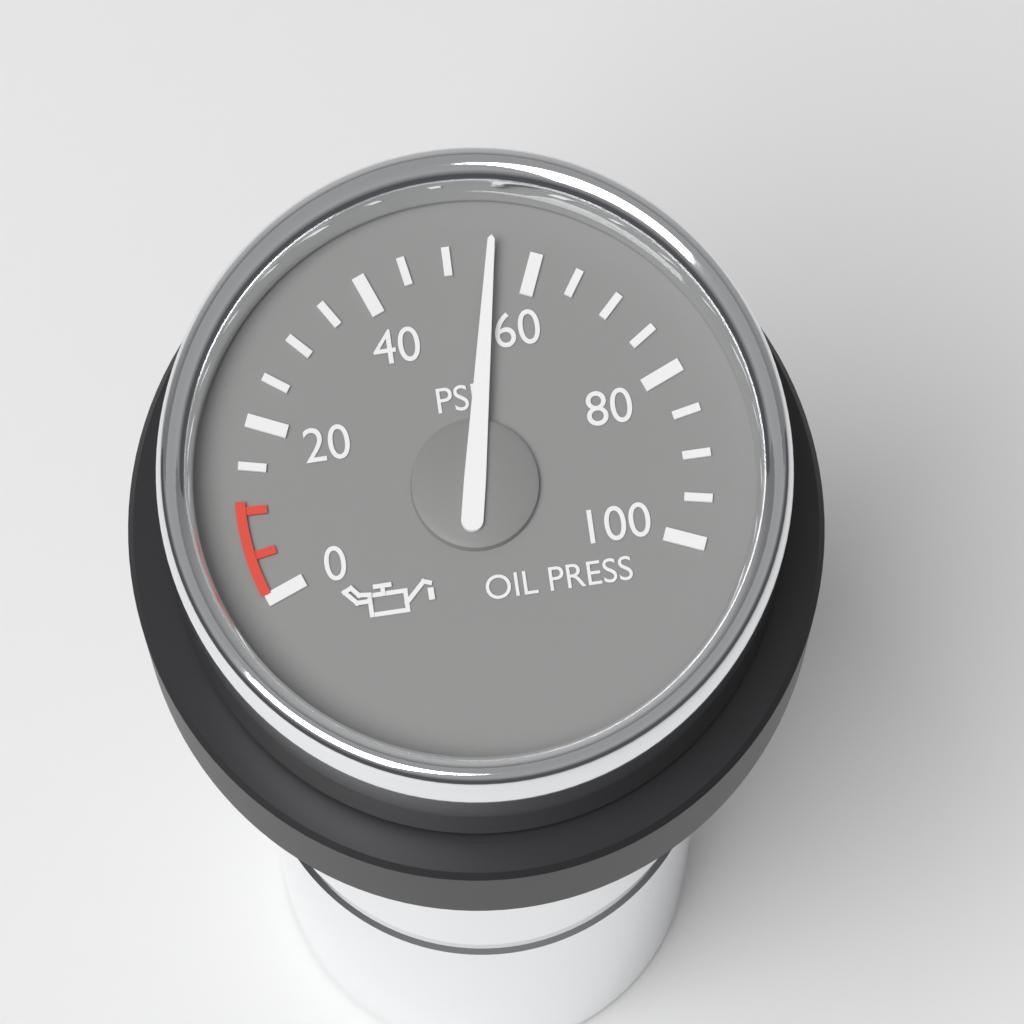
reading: 55 psi
